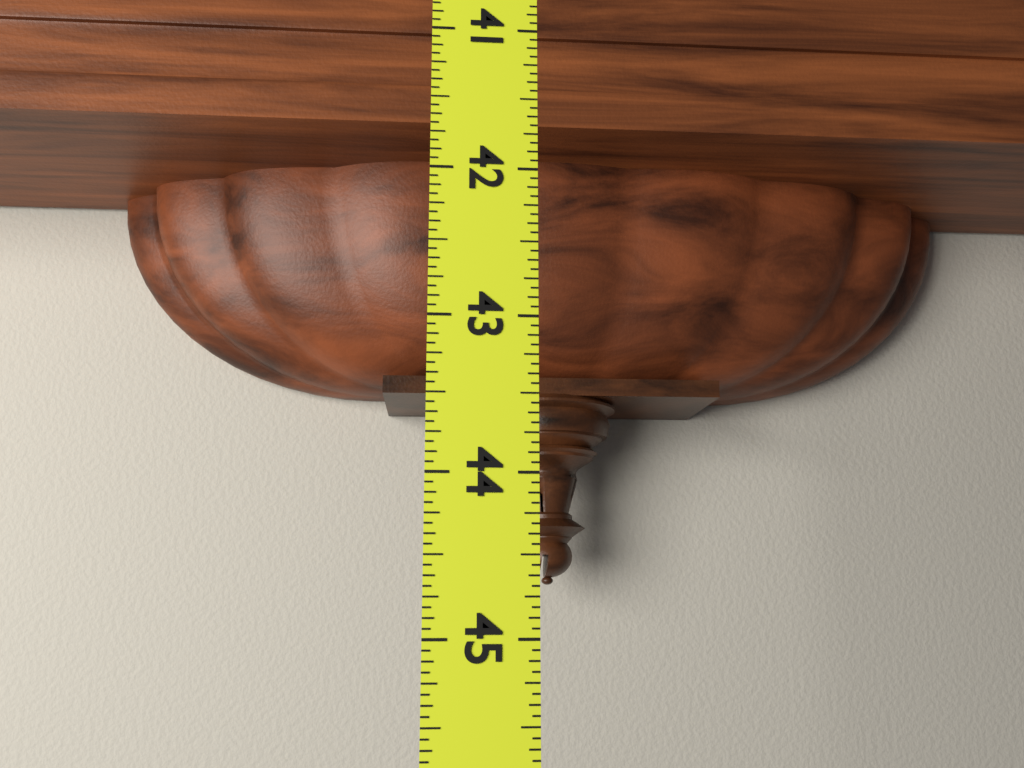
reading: 44.6250 (no unit)
